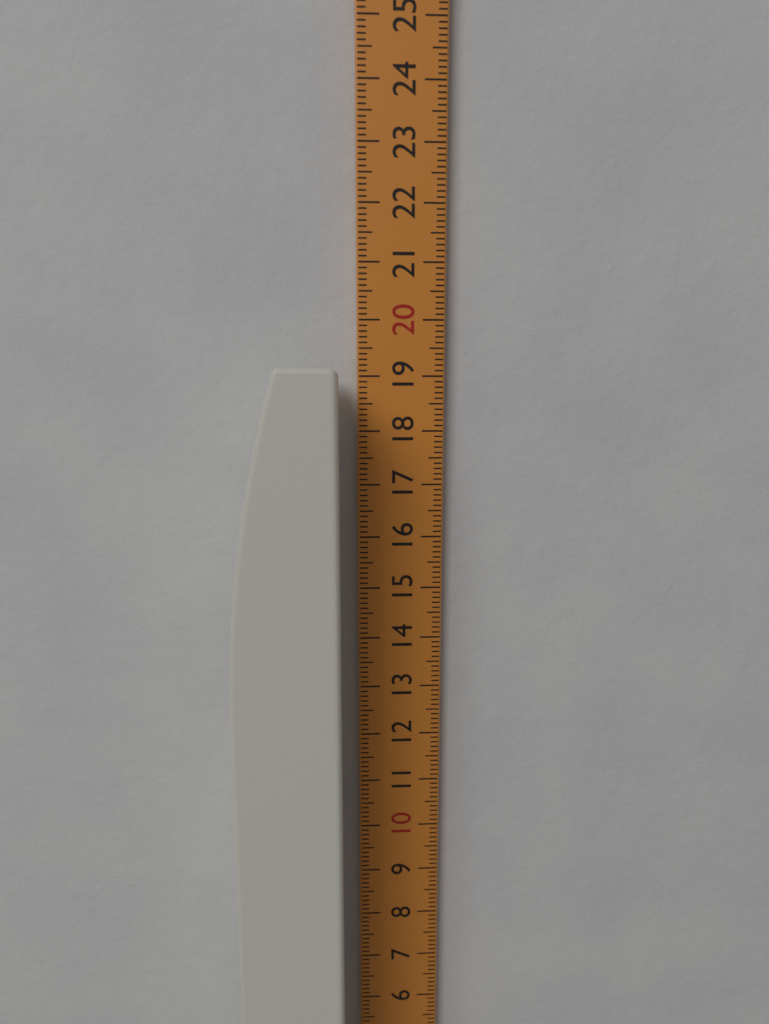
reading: 19.1 cm
